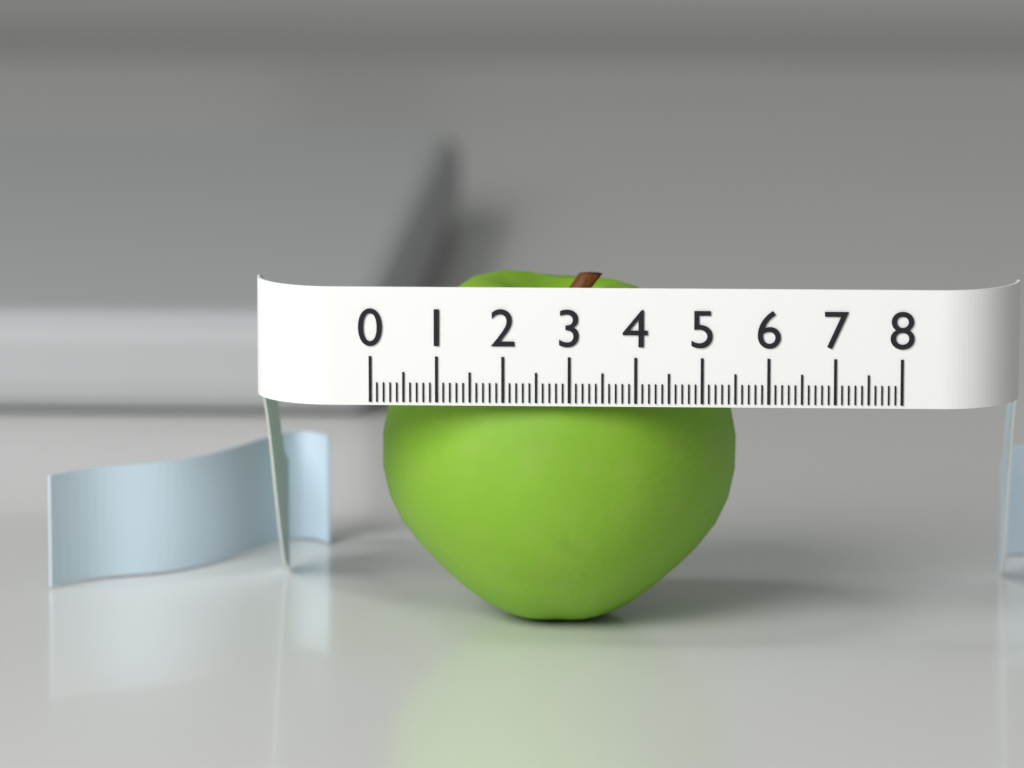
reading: 5.5 (no unit)
